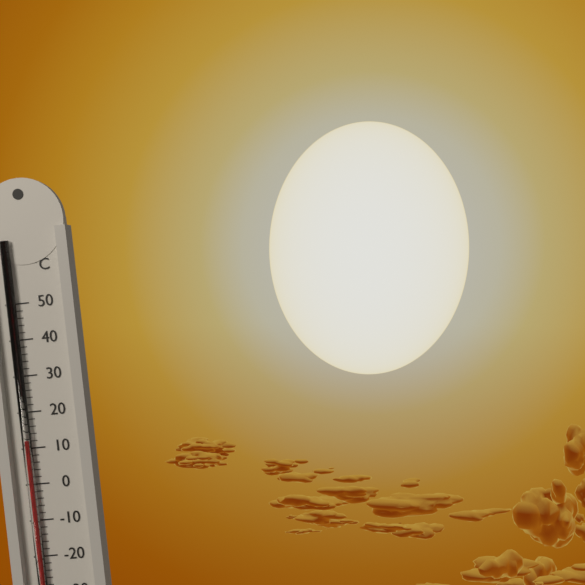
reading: 12 °C
